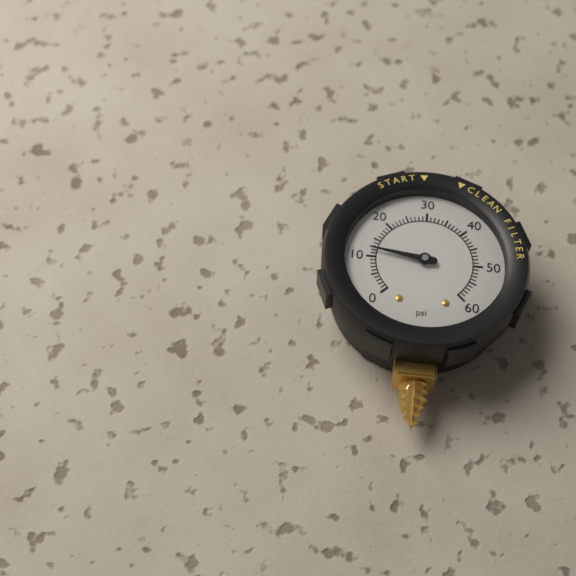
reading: 12 psi
